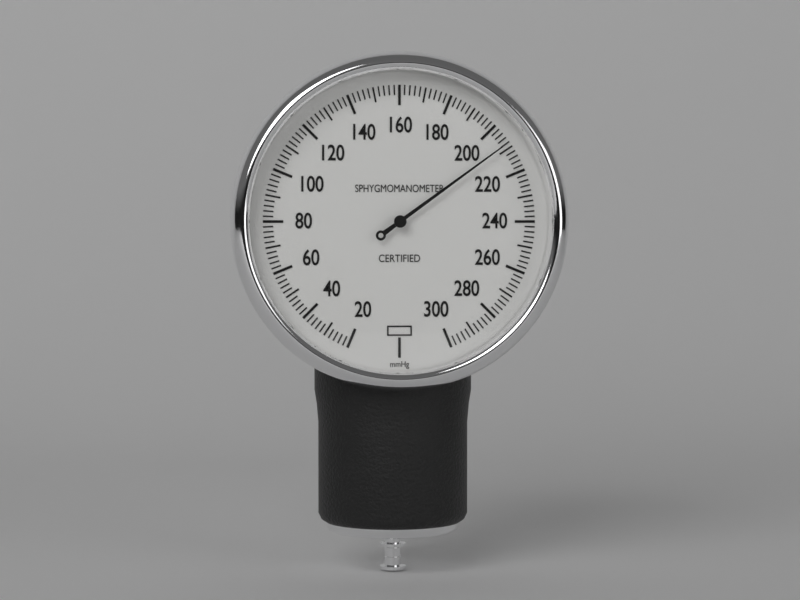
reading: 208 mmHg
